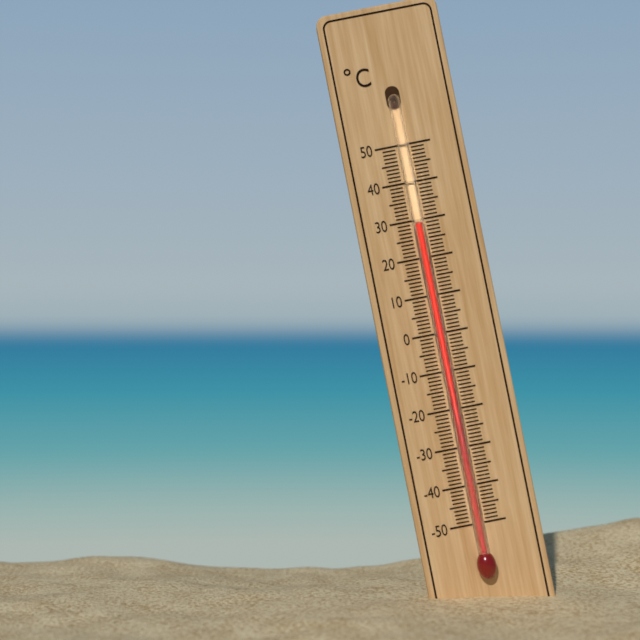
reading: 29 °C
